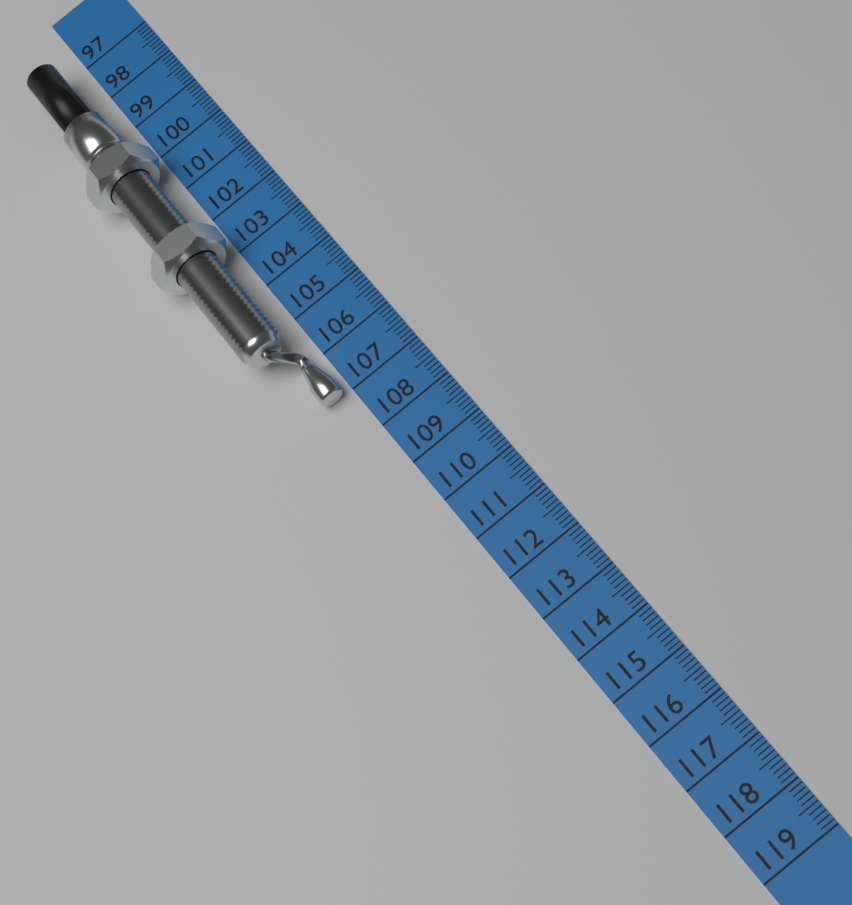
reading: 107.0 cm
